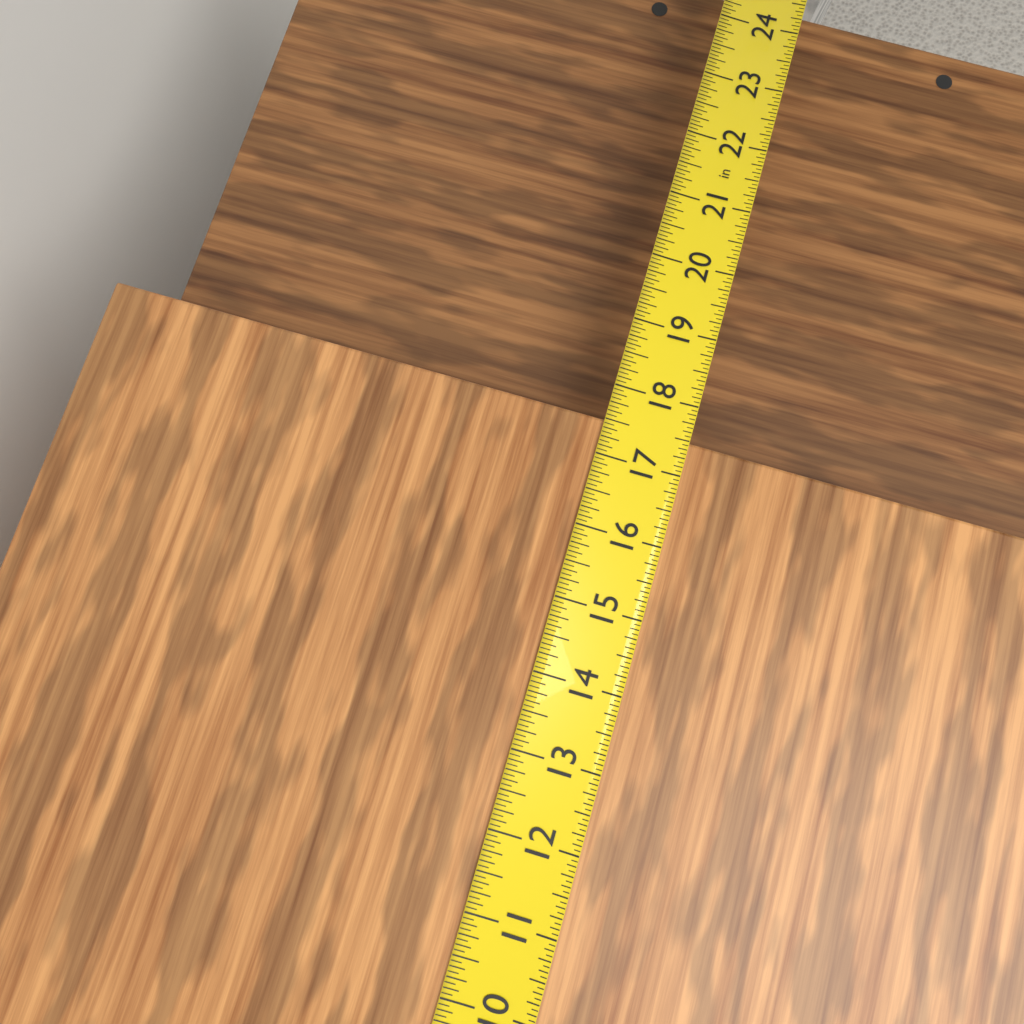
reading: 17.5000 in
